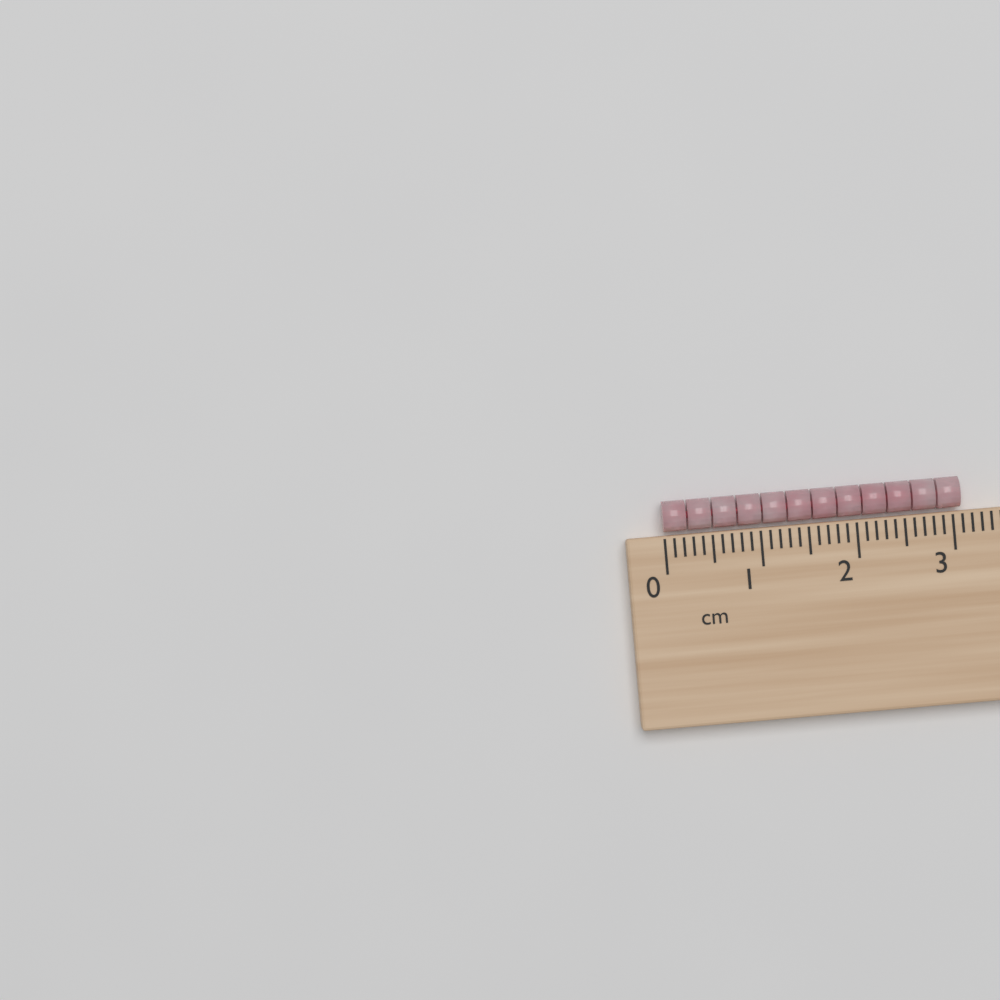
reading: 3.1 cm
